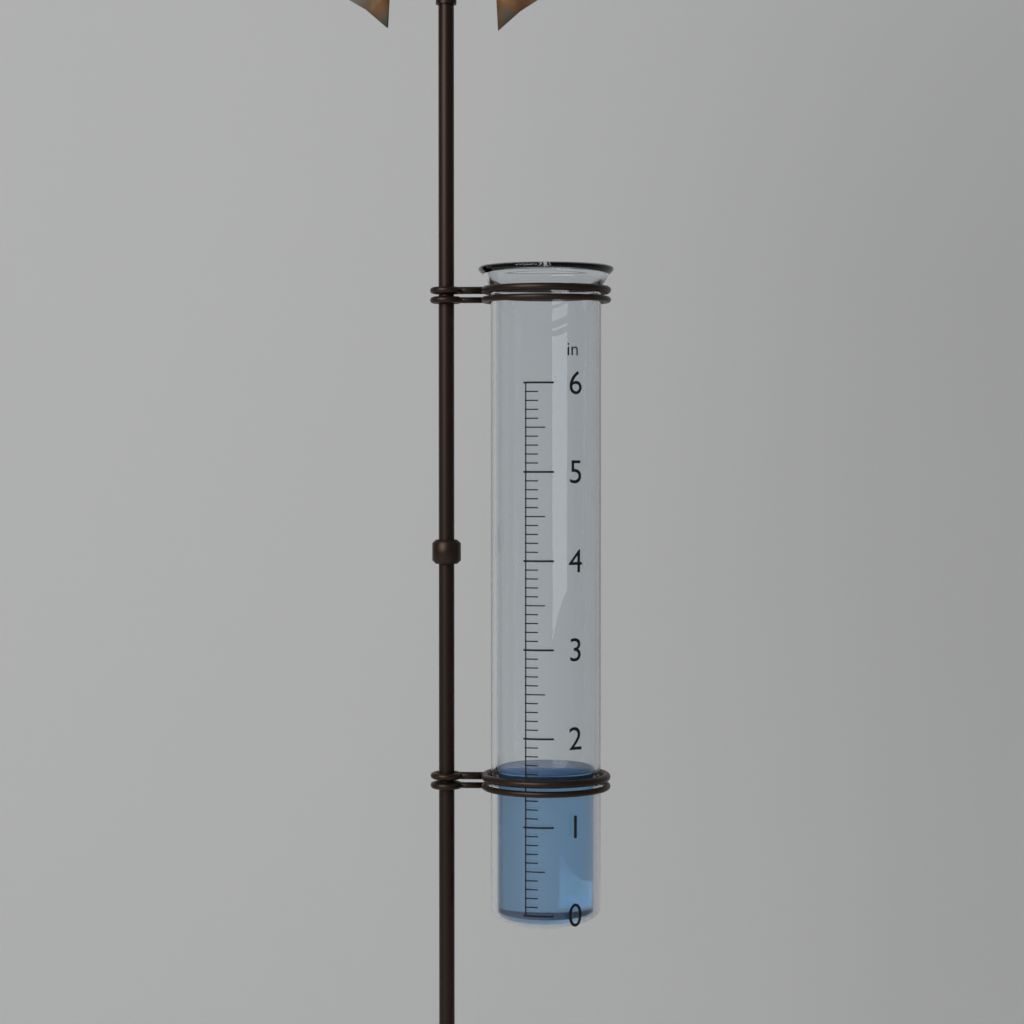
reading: 1.6 in
